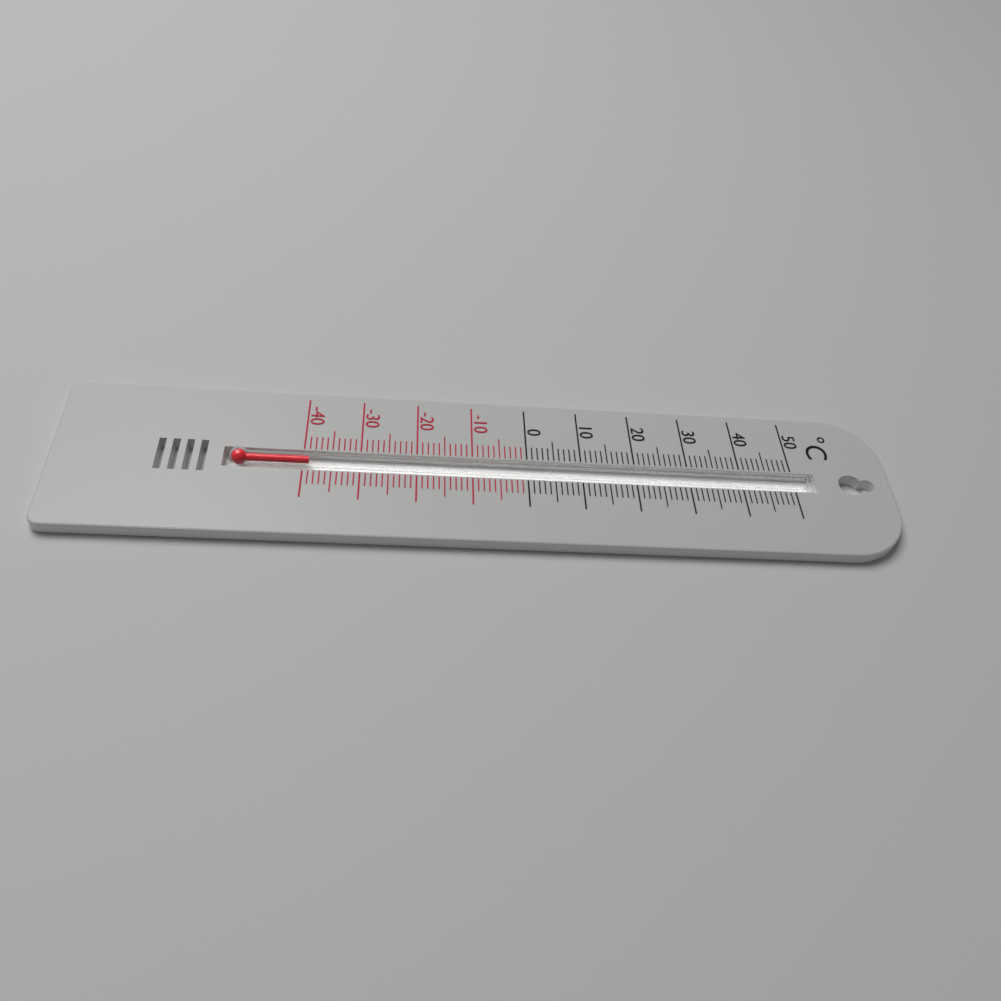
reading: -39 °C
